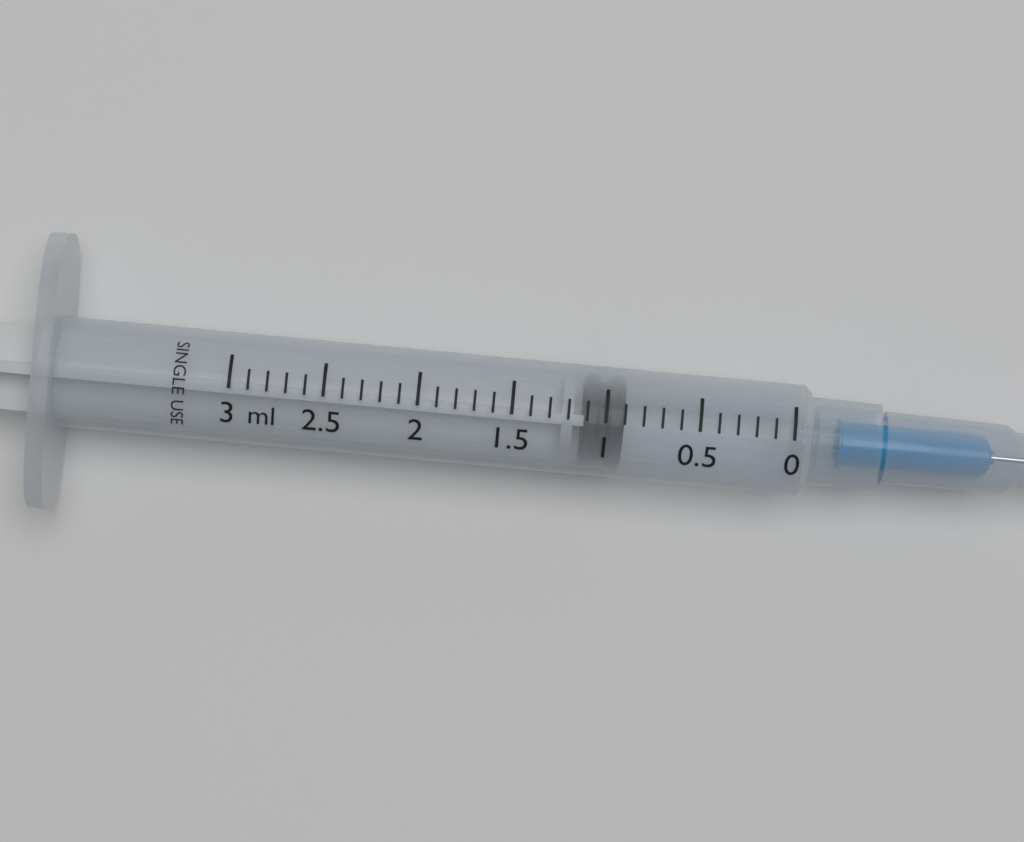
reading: 0.9 ml
